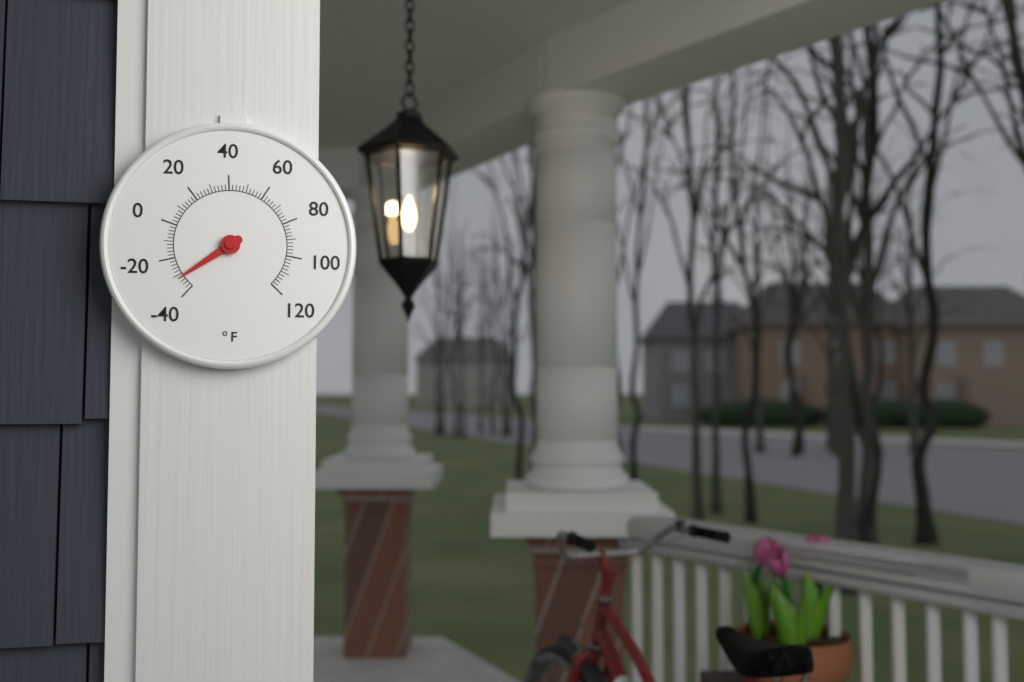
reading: -32 °F
